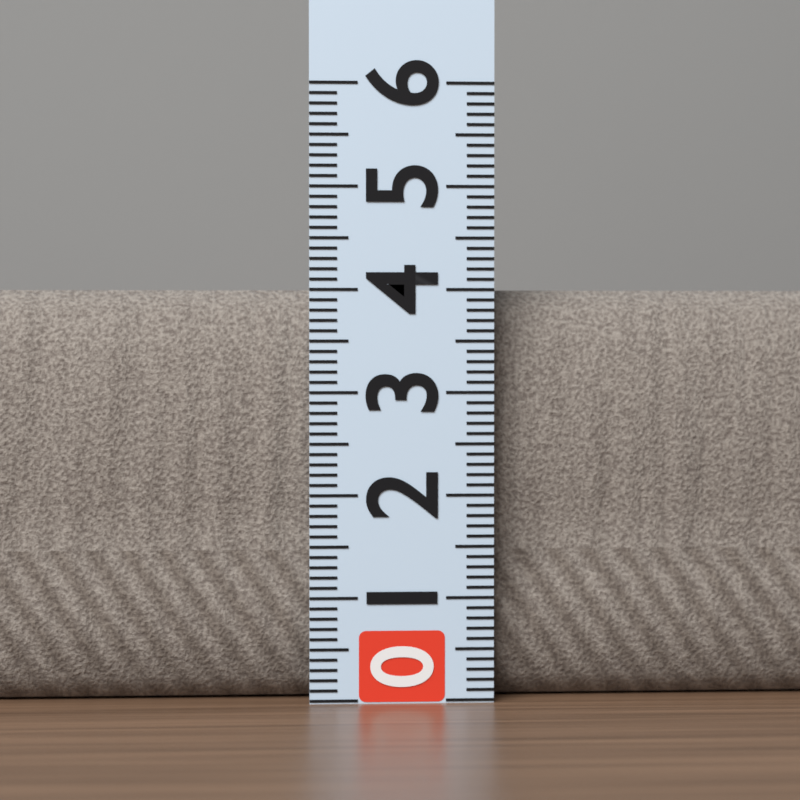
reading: 4.0 (no unit)
